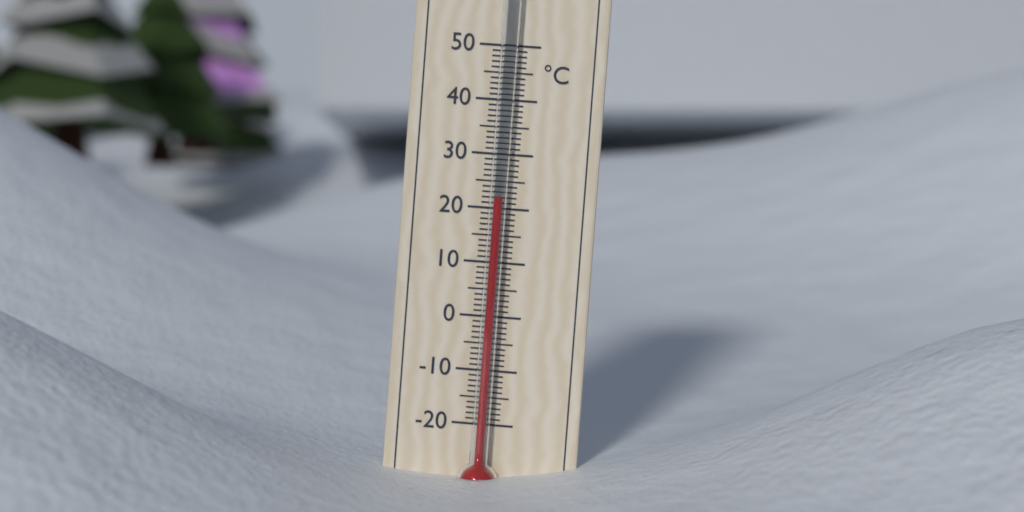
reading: 22 °C
